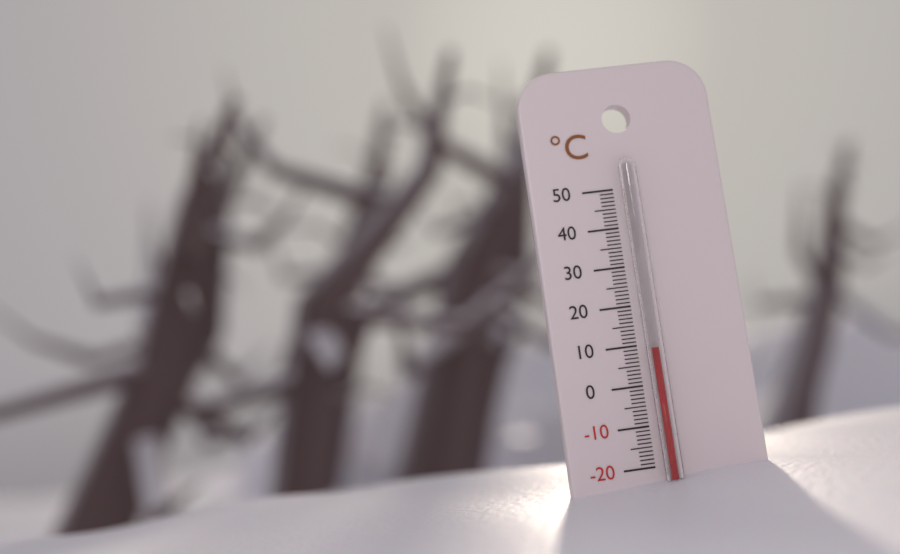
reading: 9 °C
